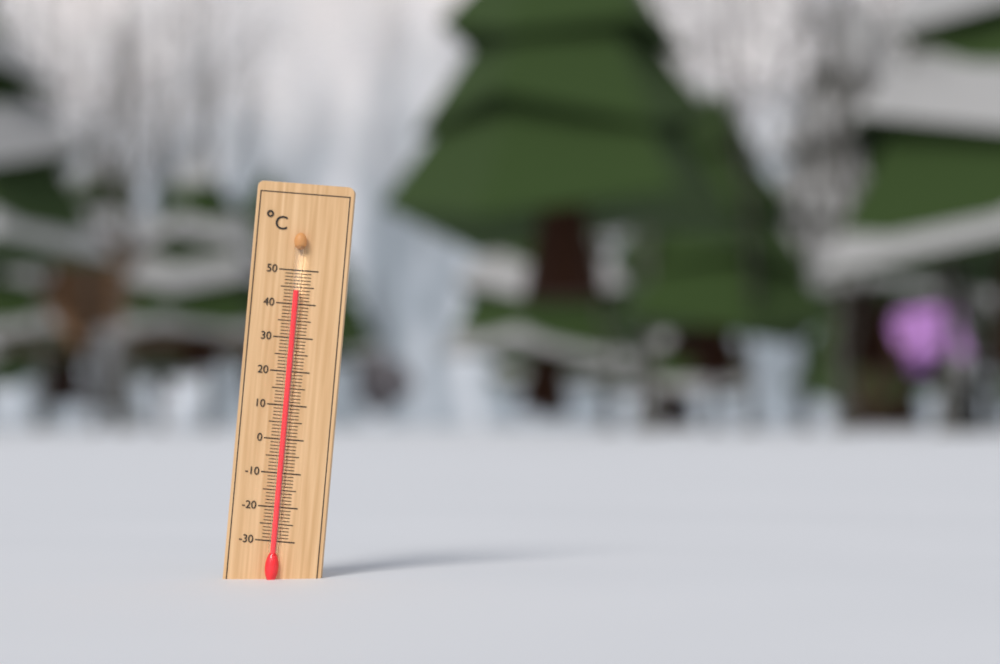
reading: 44 °C
